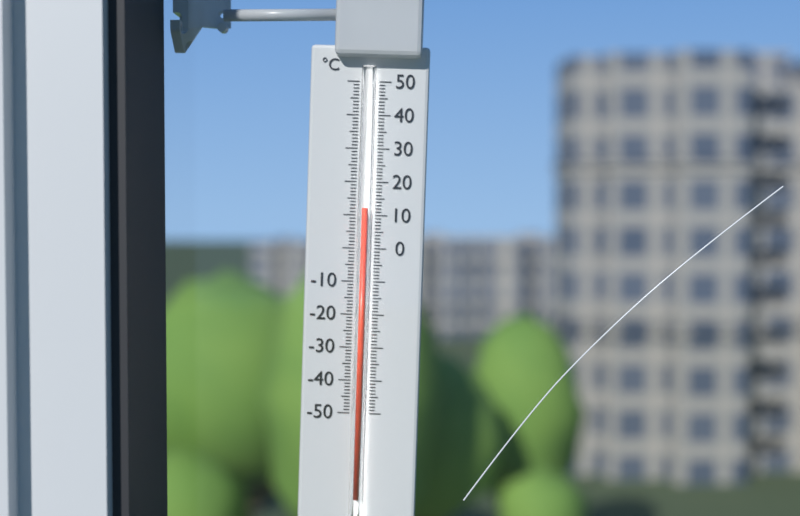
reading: 12 °C
